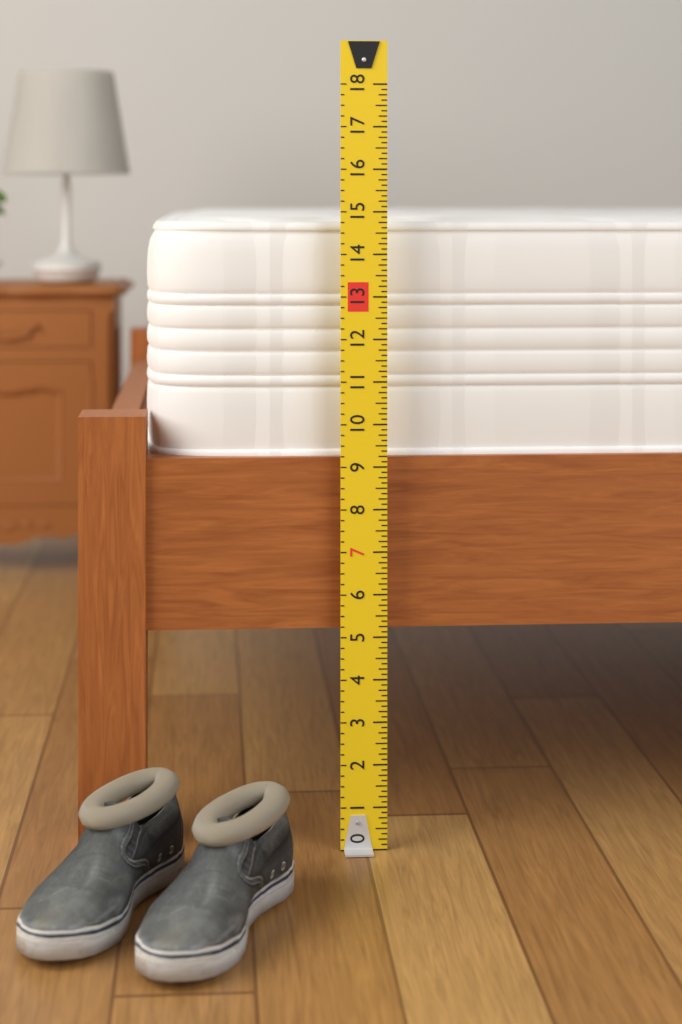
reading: 14.875 (no unit)
